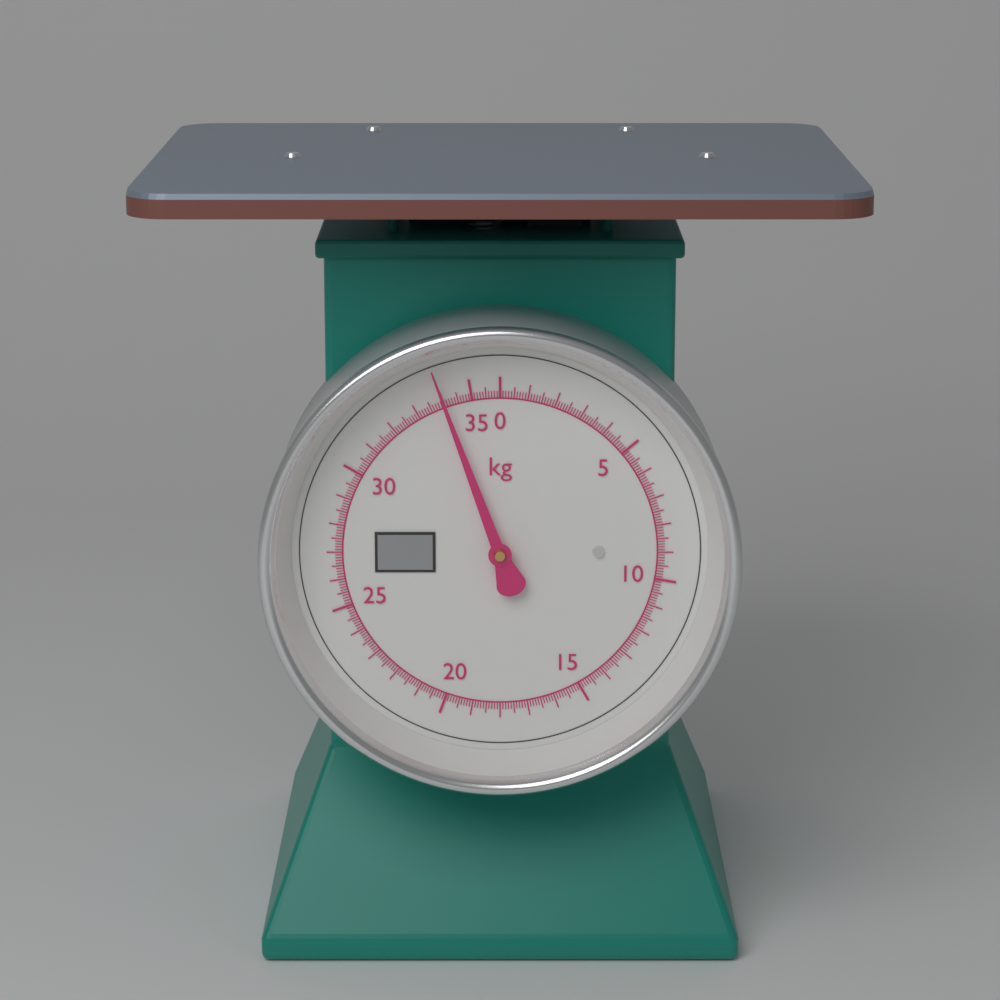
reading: 34.0 kg
